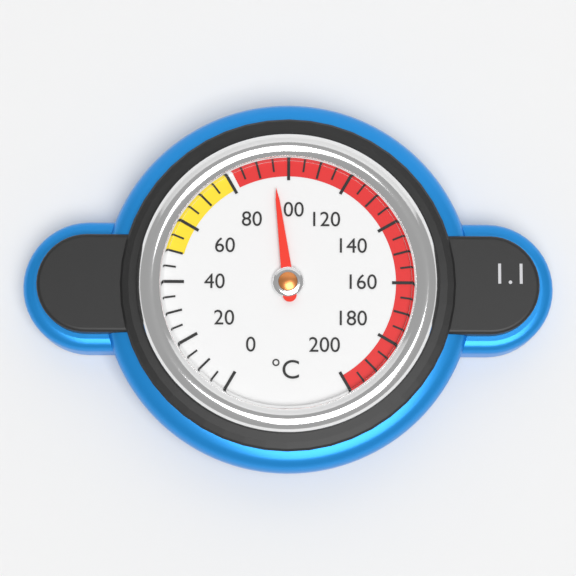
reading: 95 °C
